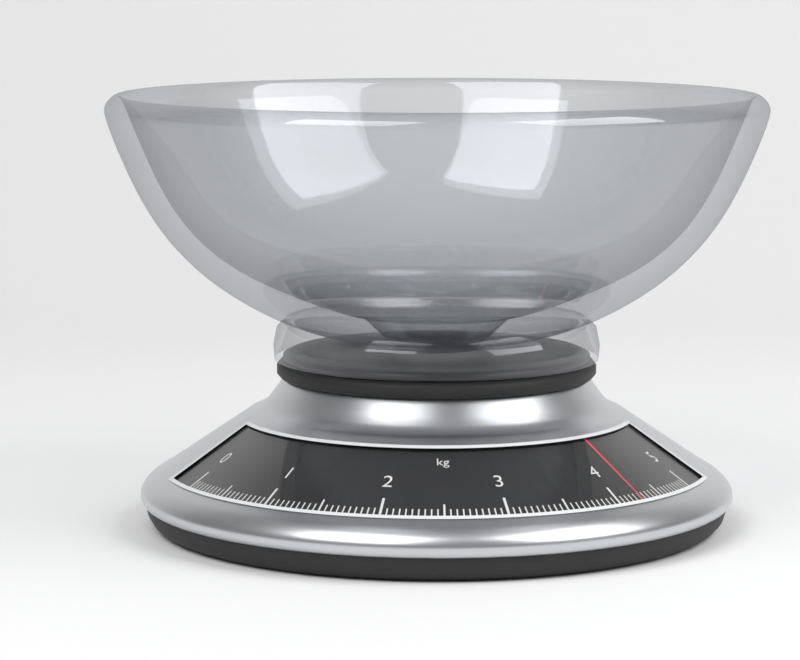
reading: 4.25 kg
